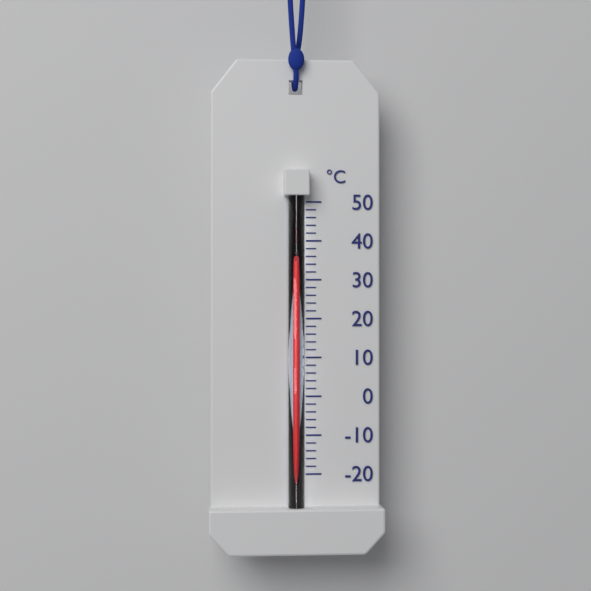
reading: 34 °C
